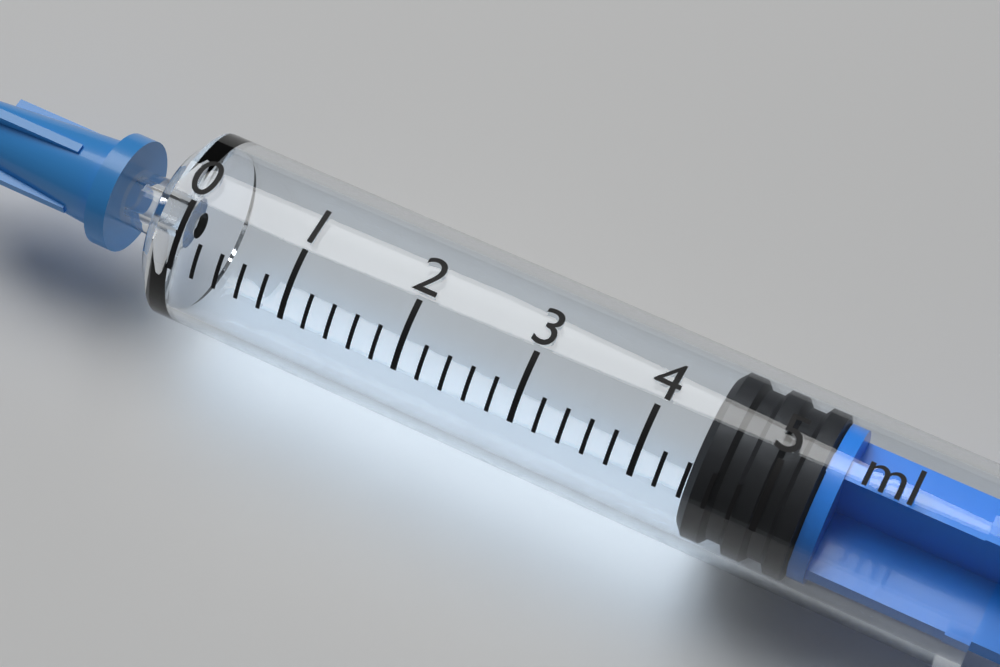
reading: 4.4 ml
